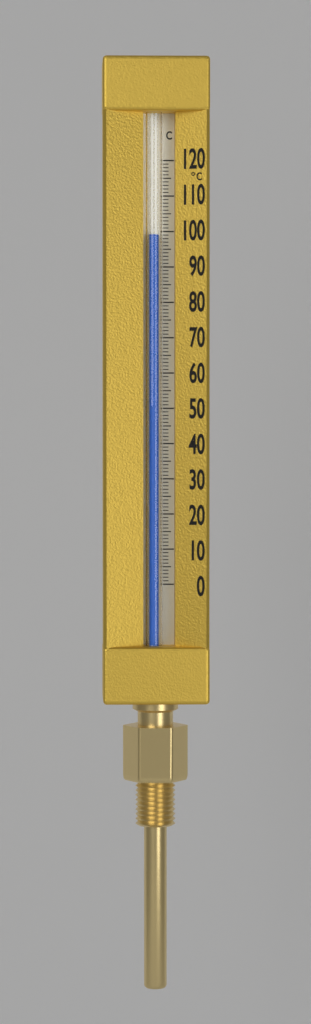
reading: 99 °C
